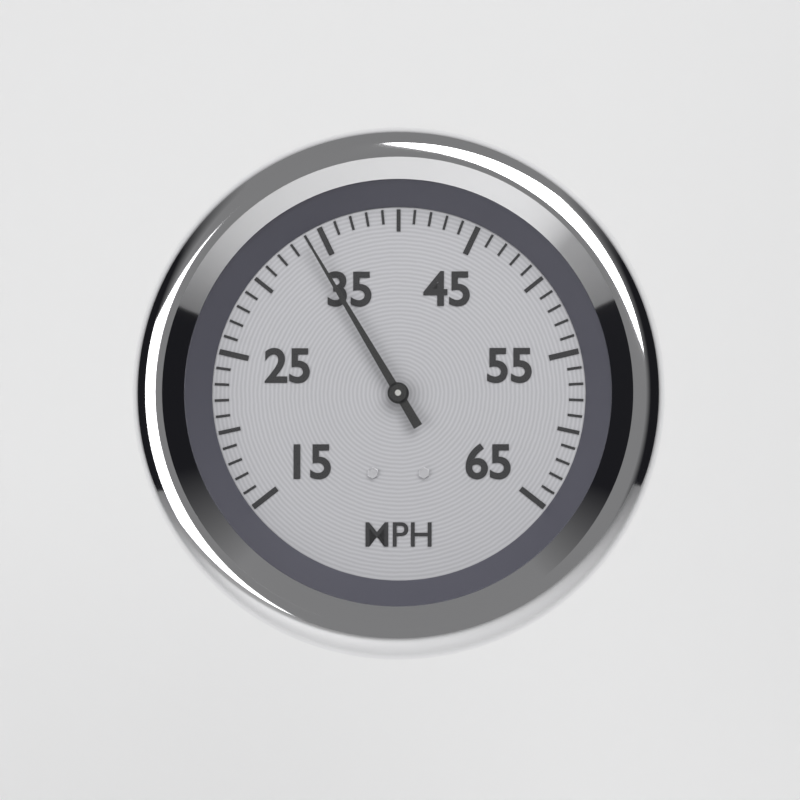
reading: 34 MPH
